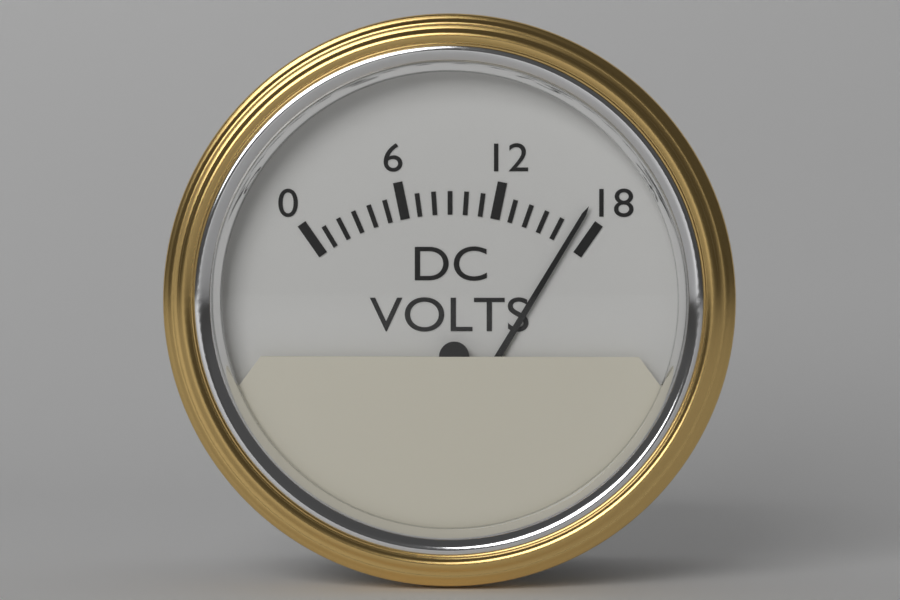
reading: 17 V
